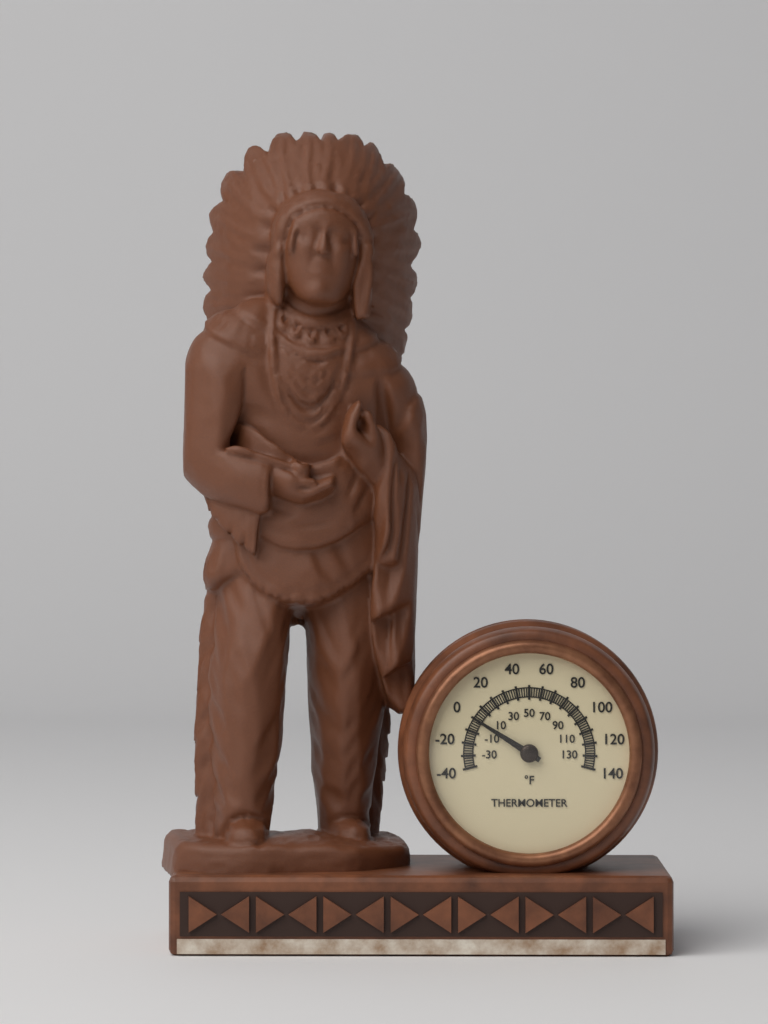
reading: 0 °F
